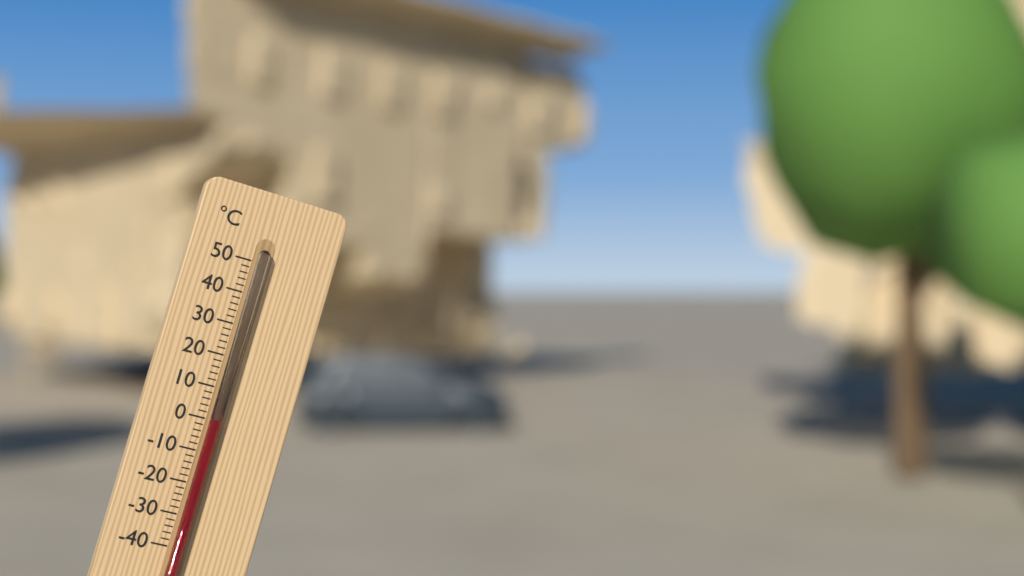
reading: 0 °C
